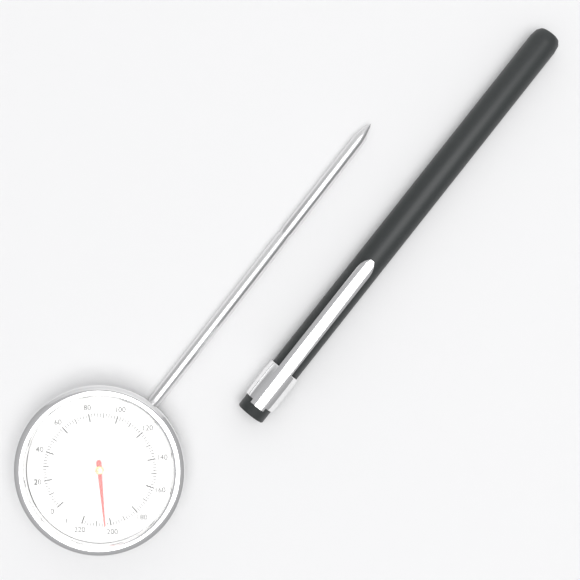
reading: 204 °F
